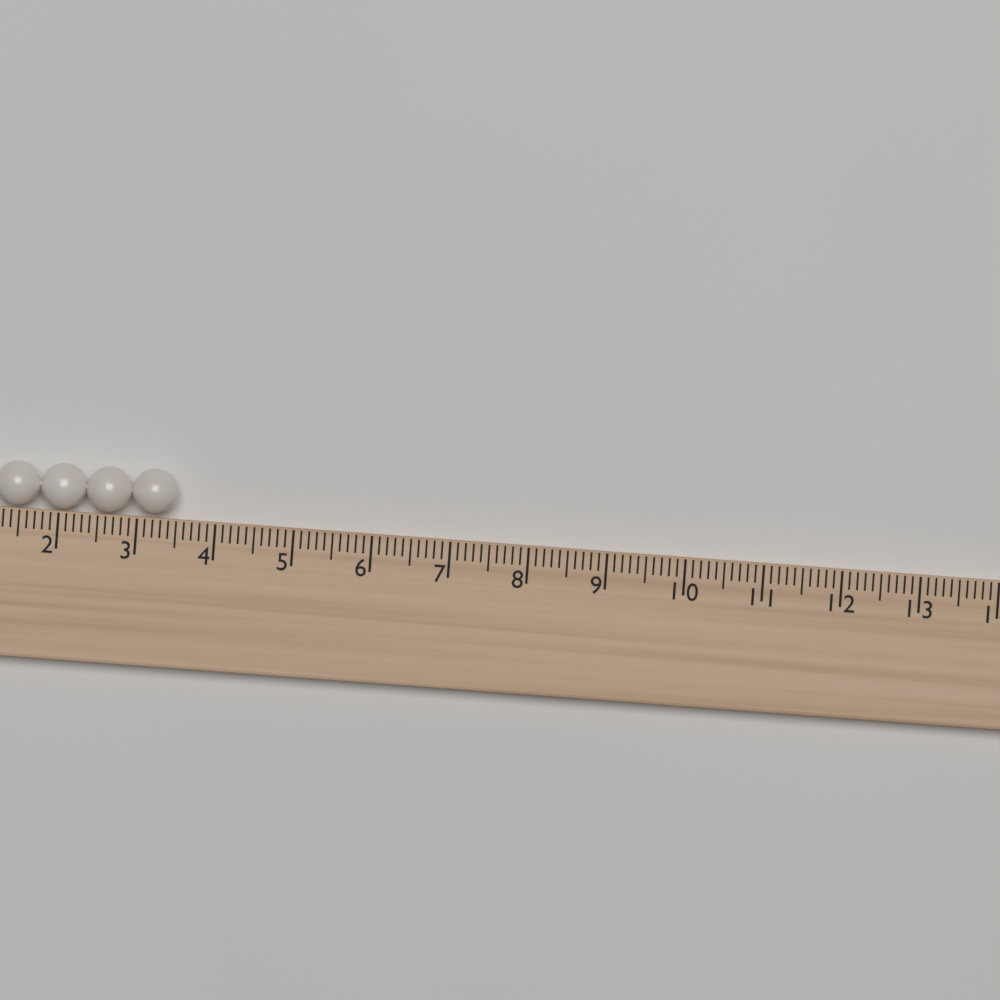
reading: 3.5 (no unit)
